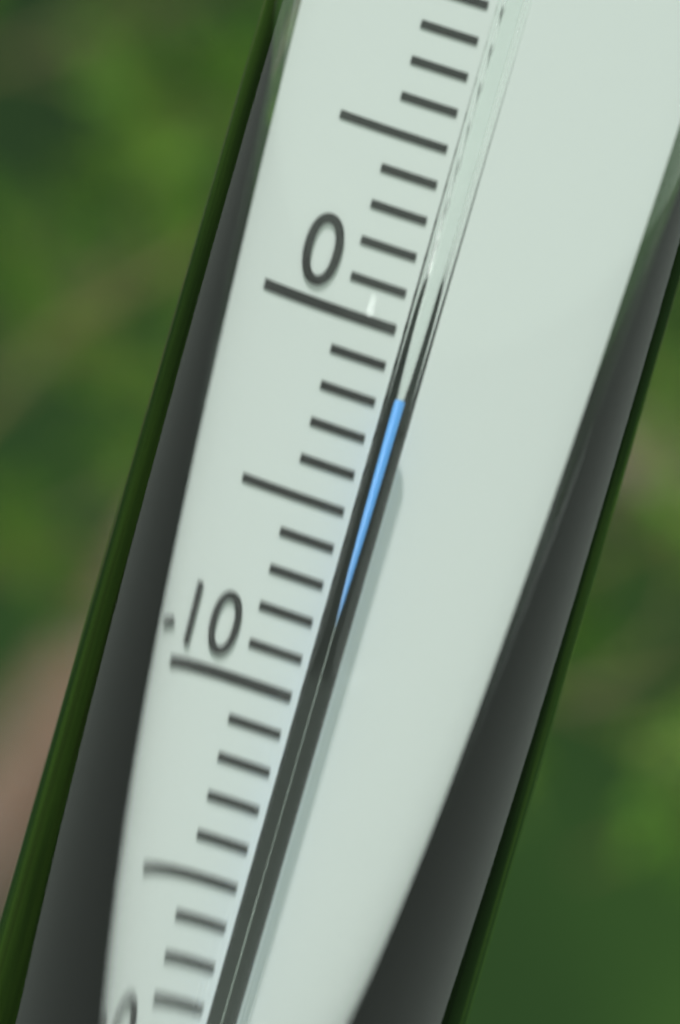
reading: -2 °C
